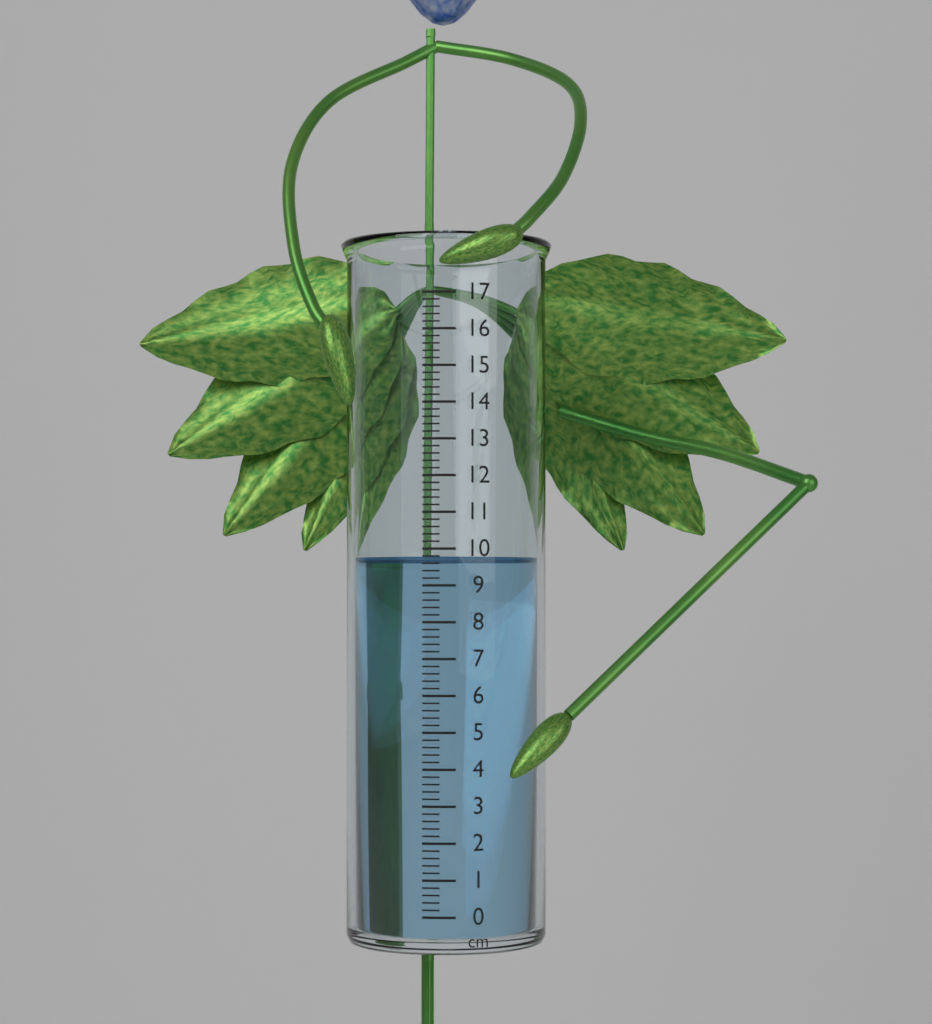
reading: 9.8 cm
